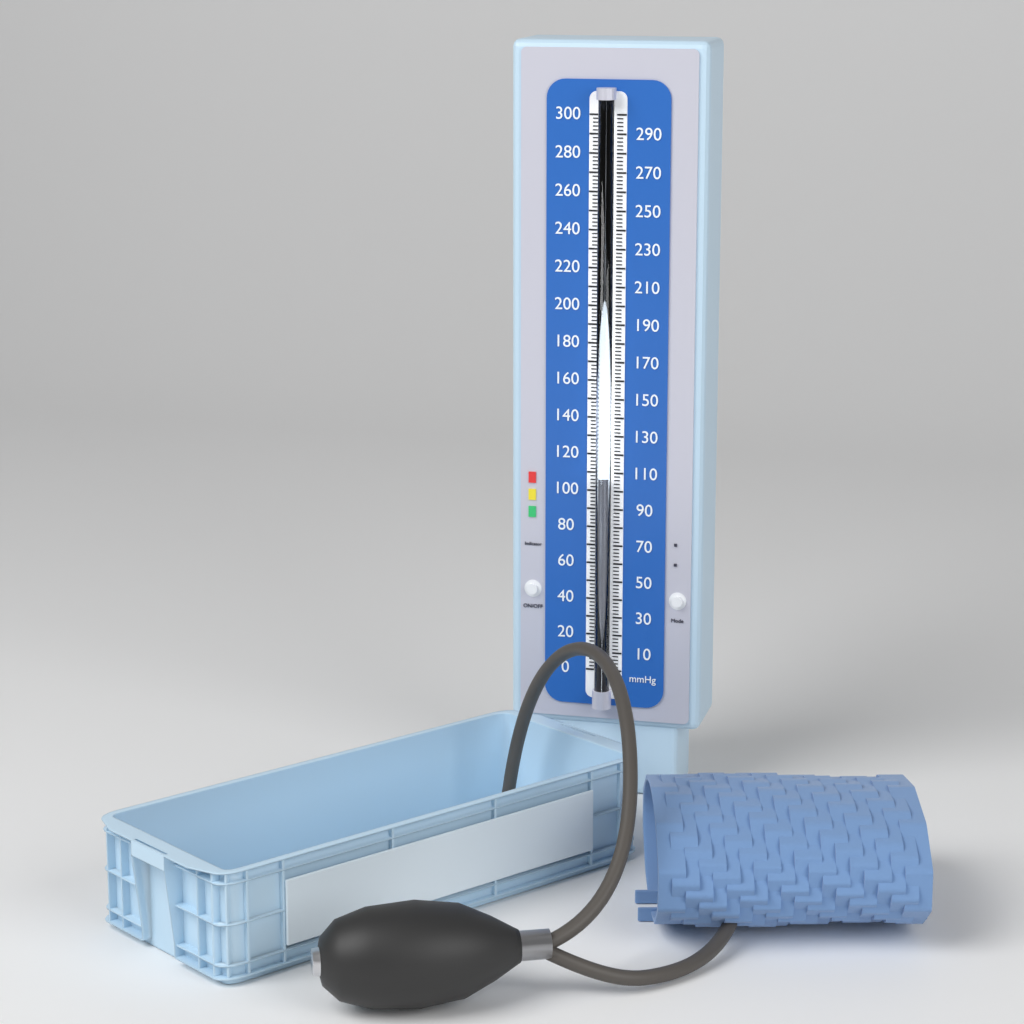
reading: 108 mmHg
